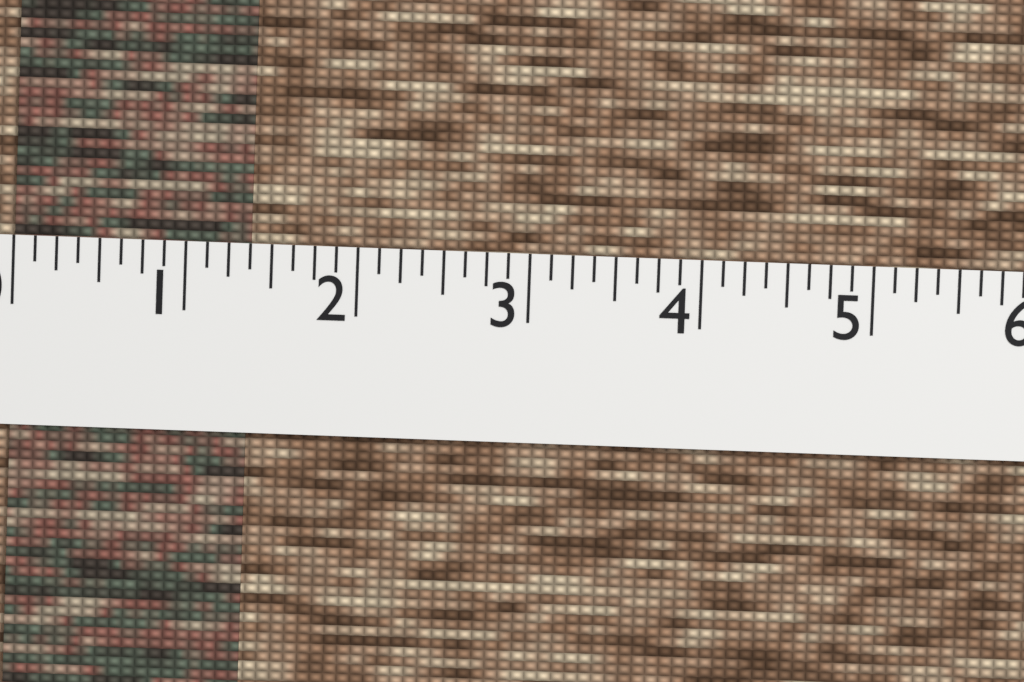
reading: 1.375 (no unit)
